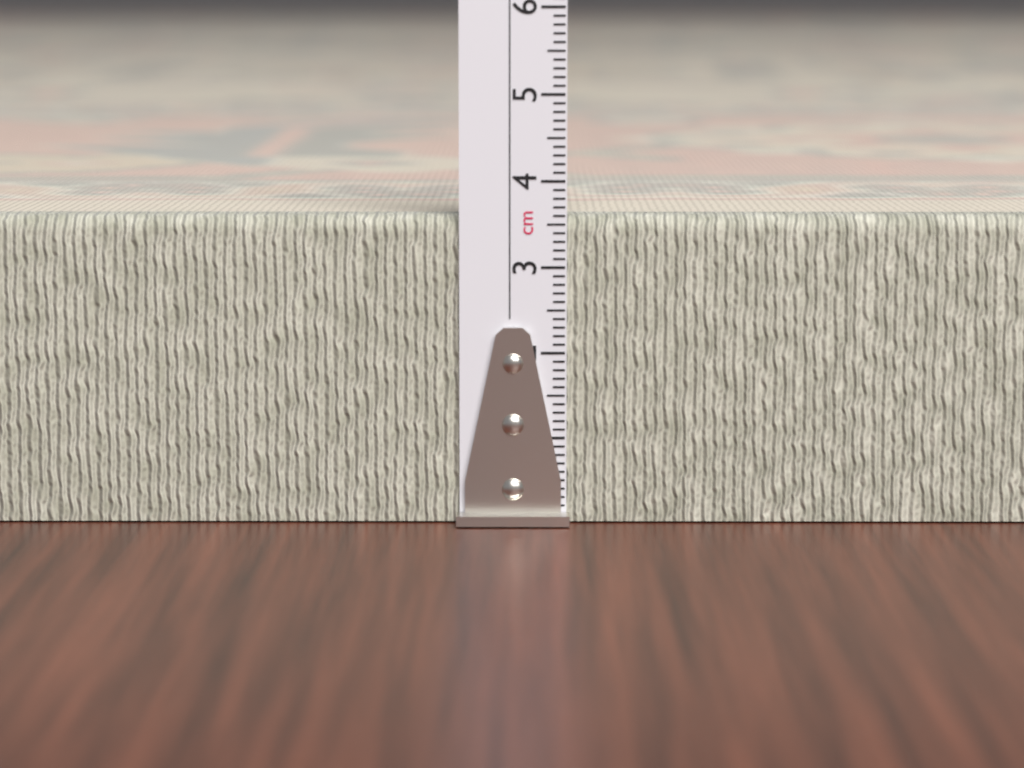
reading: 3.6 cm
